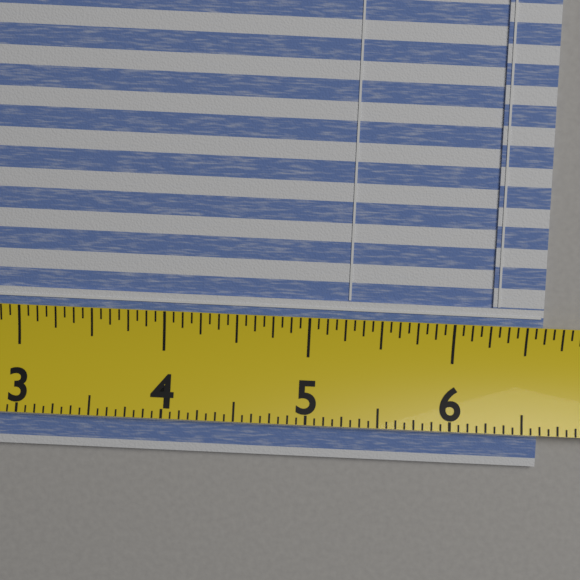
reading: 6.6250 (no unit)
